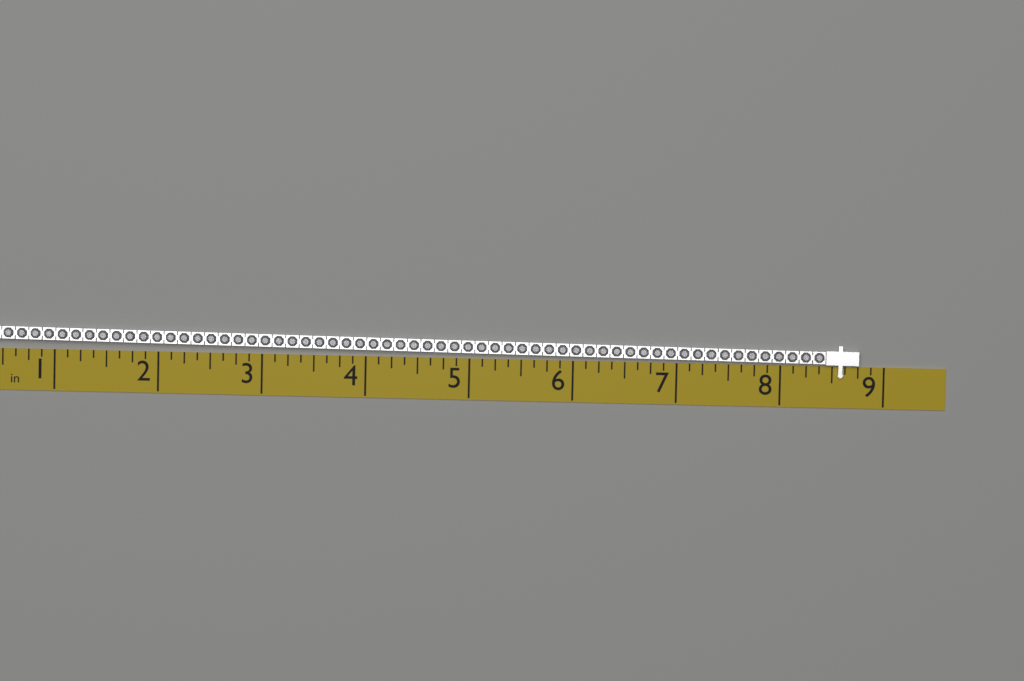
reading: 8.750 in
